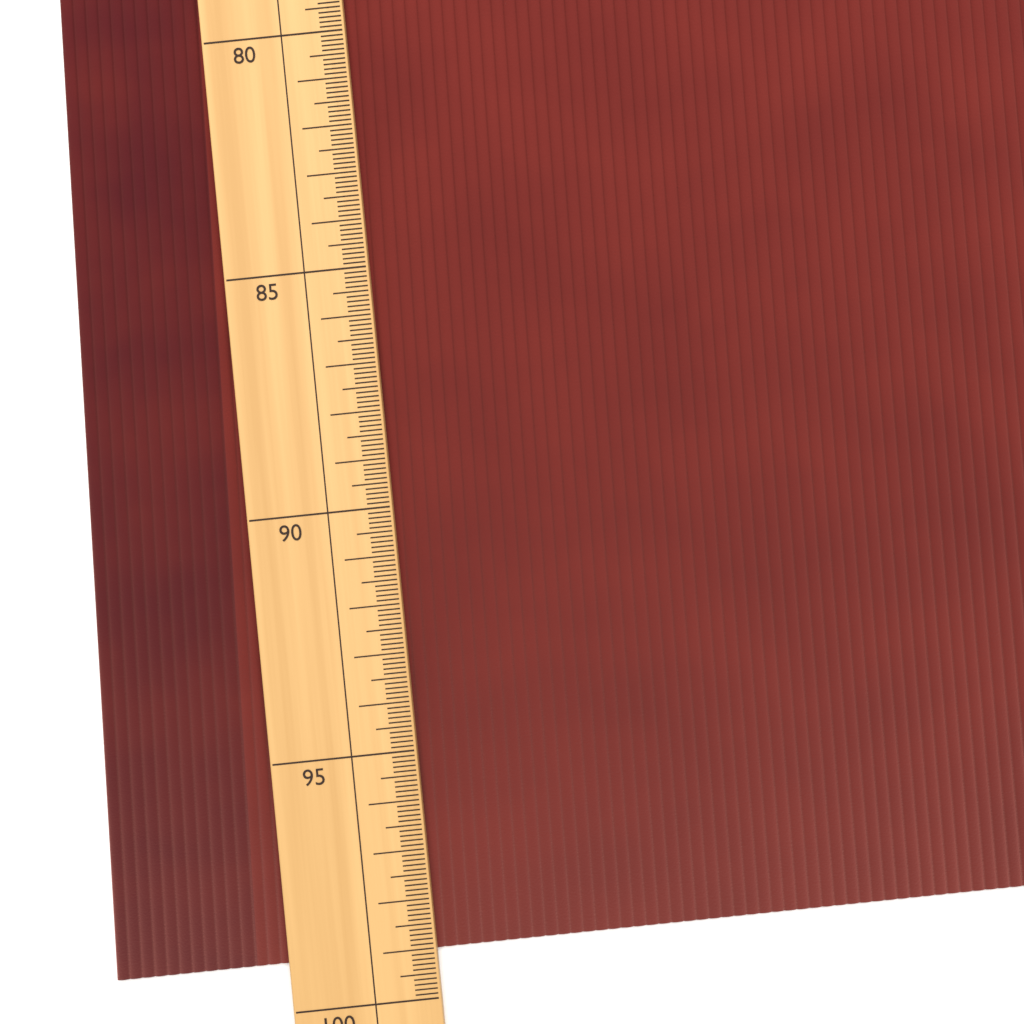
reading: 99.1 (no unit)
